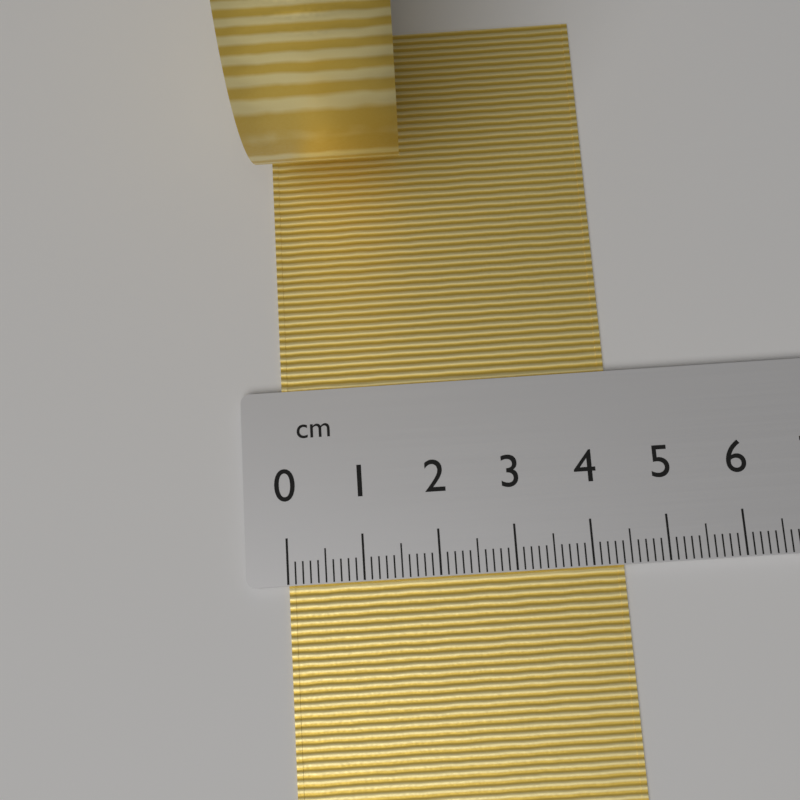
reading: 4.4 cm
